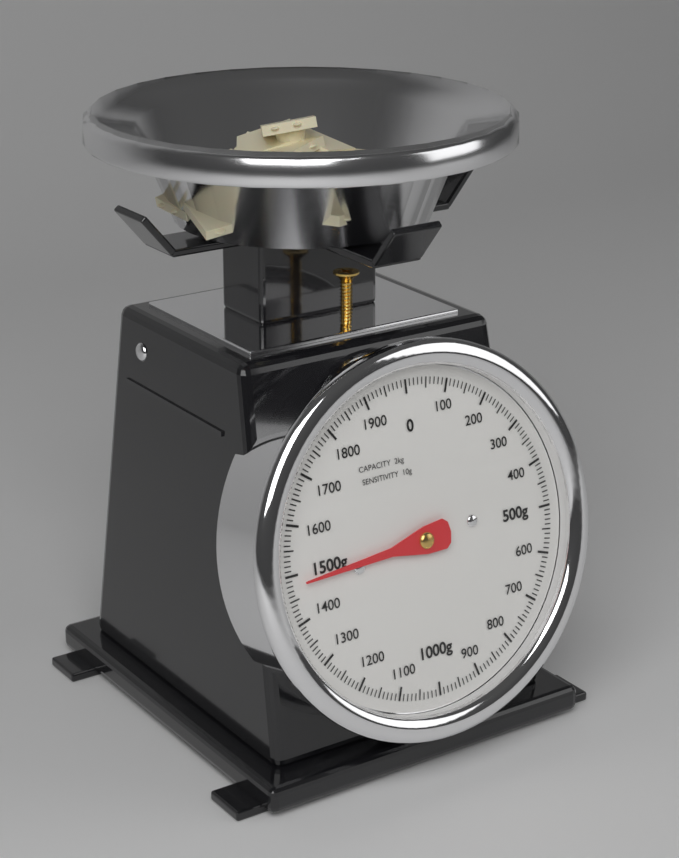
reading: 1480 g
